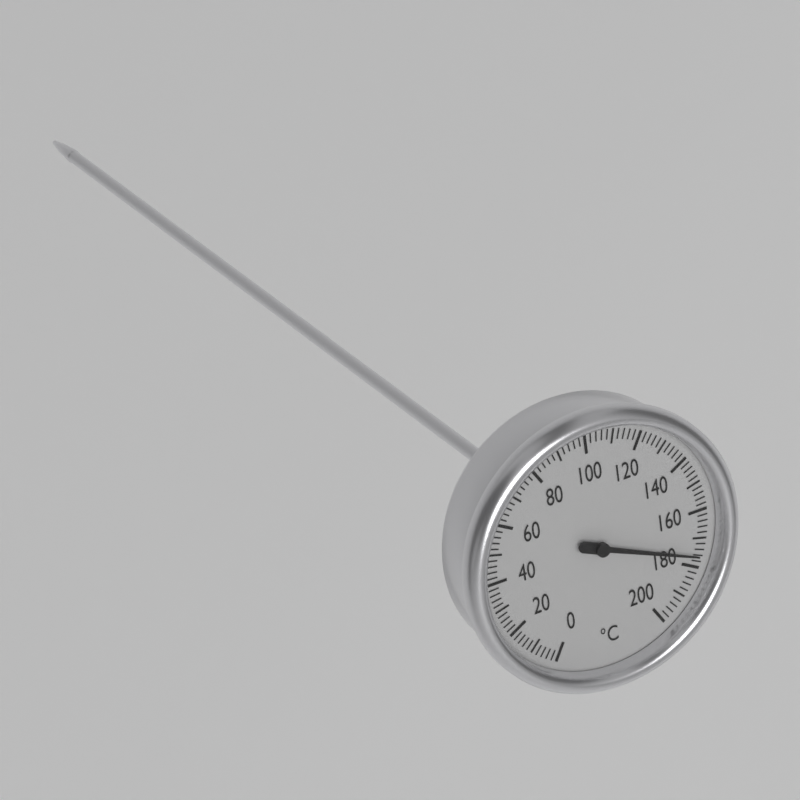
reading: 176 °C
